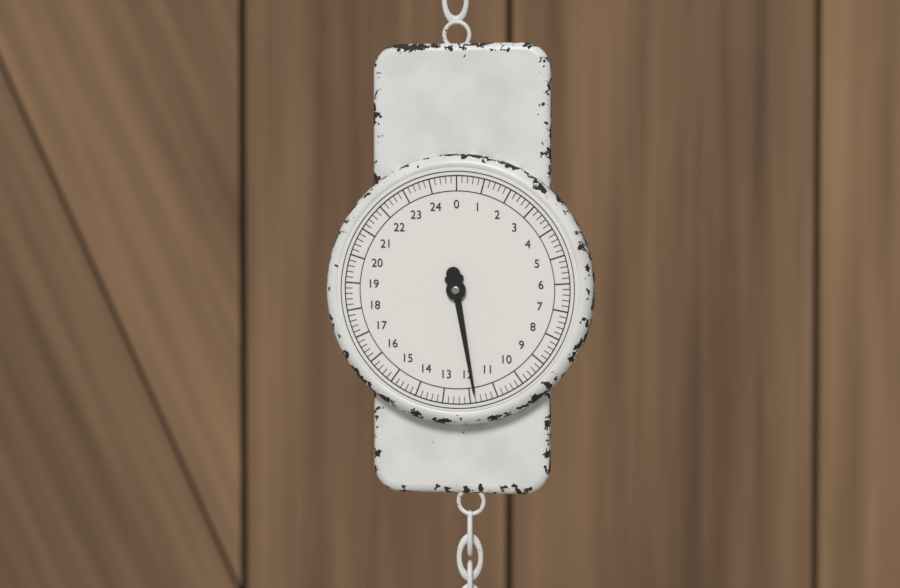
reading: 11.8 (no unit)
